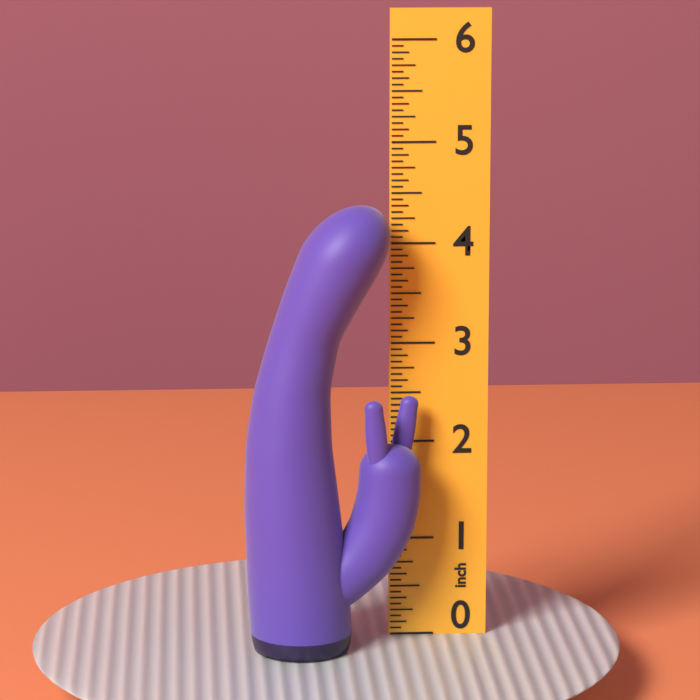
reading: 4.4375 inch
